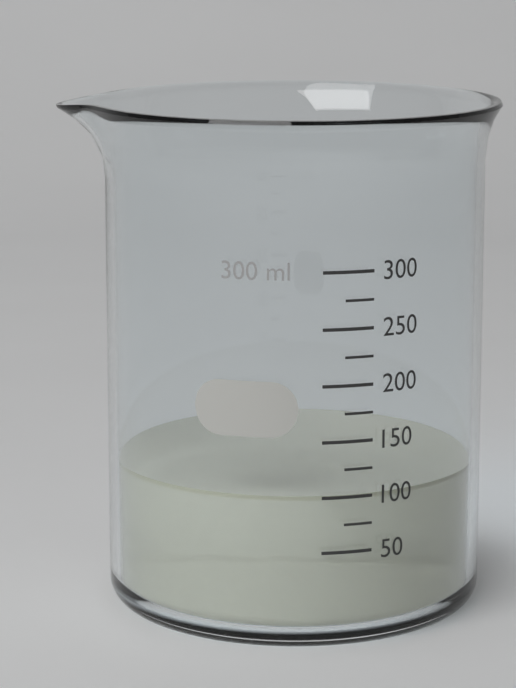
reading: 100 ml
